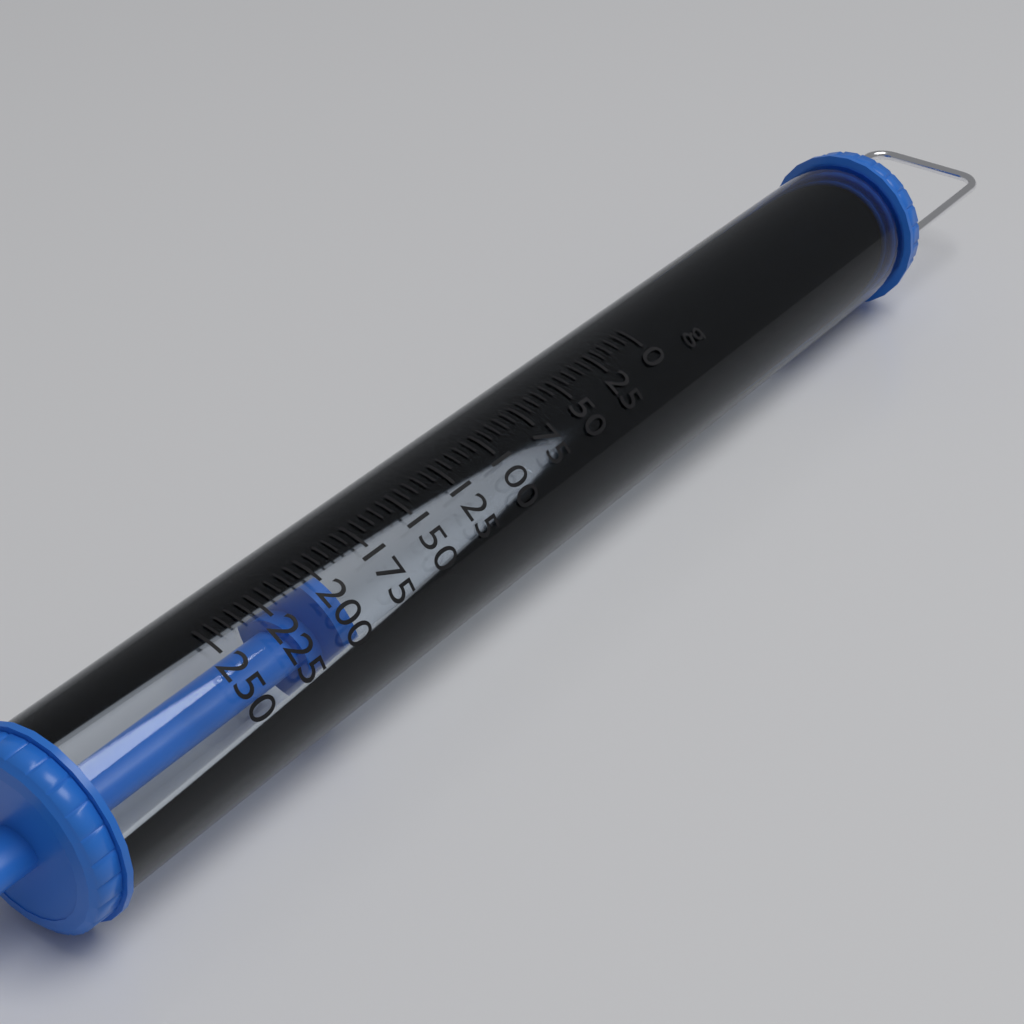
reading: 195 g
